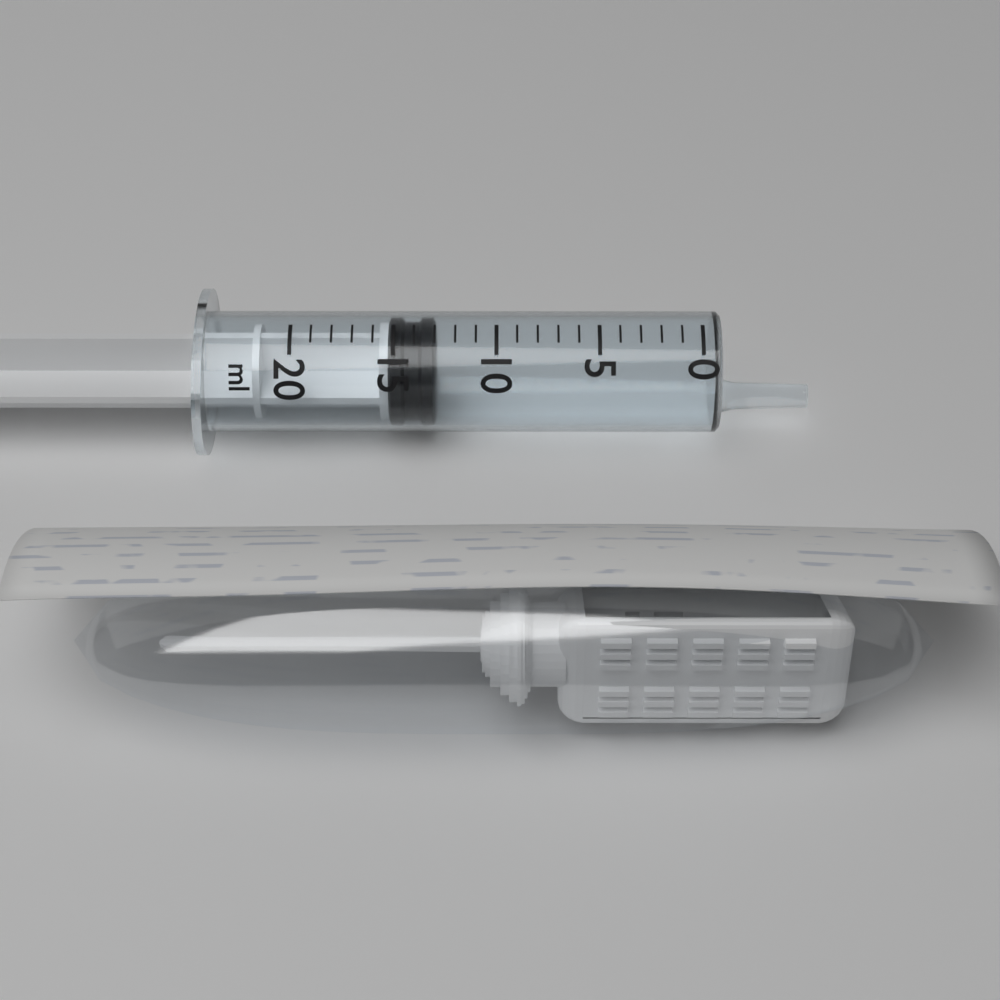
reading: 13 ml
